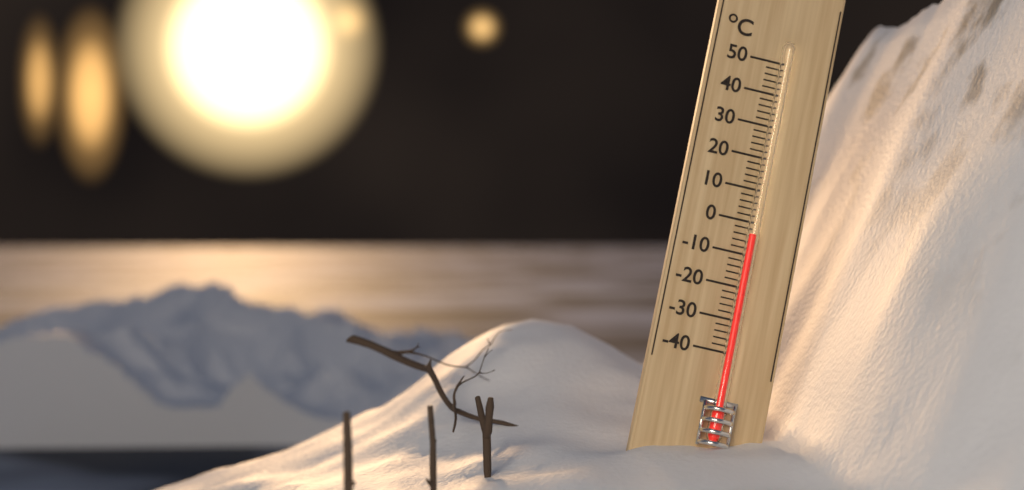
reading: -4 °C
